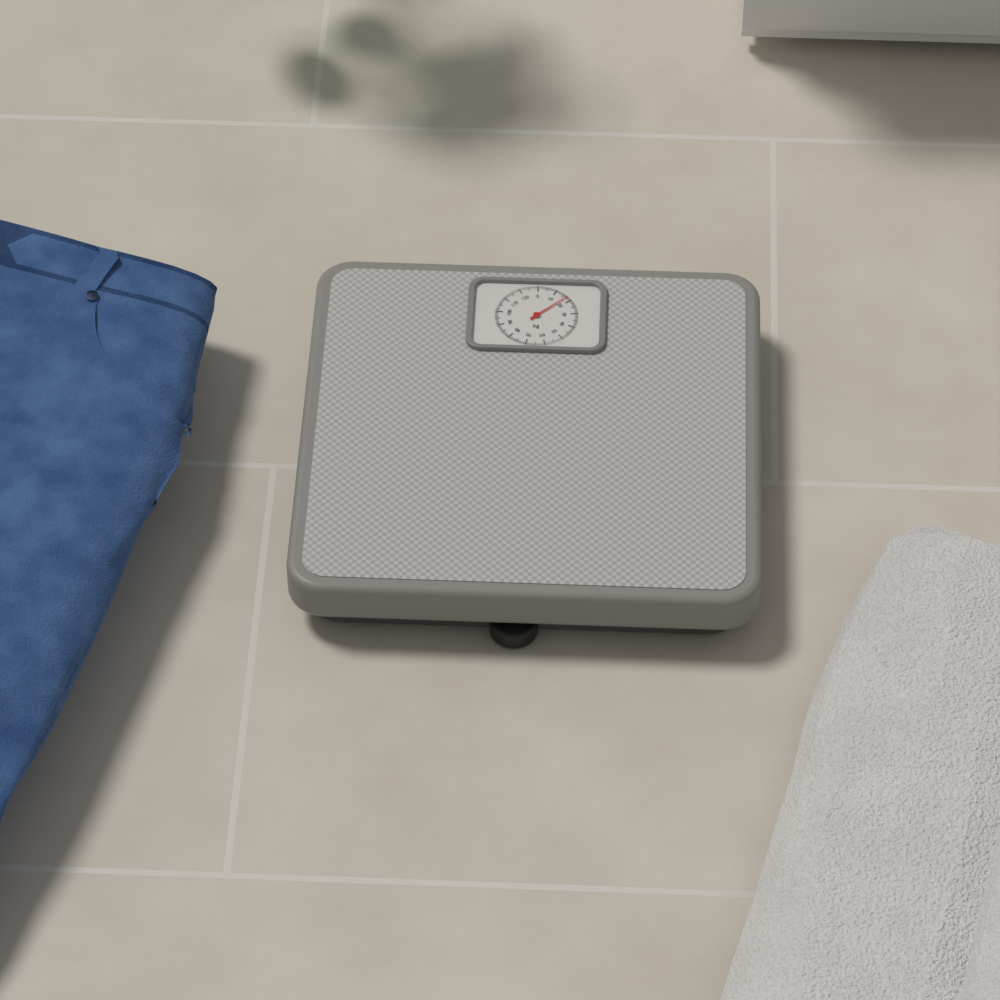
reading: 17 kg
